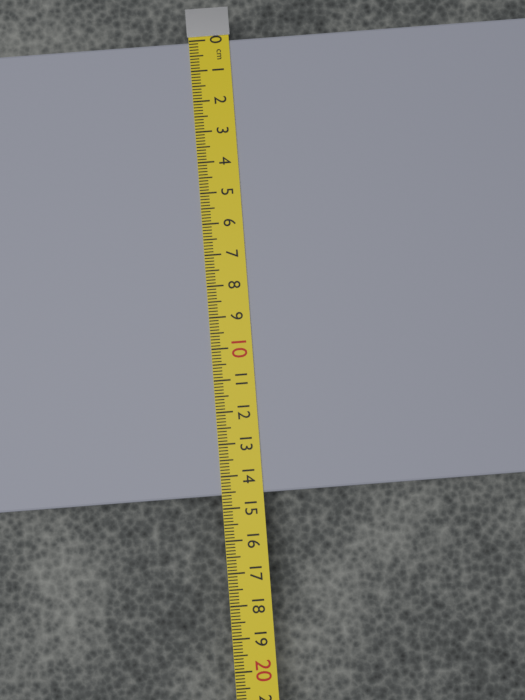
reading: 14.6 cm
